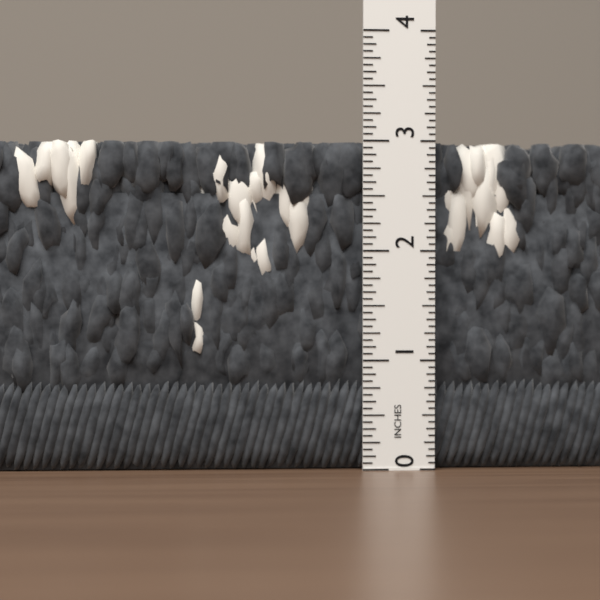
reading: 3.0000 in
